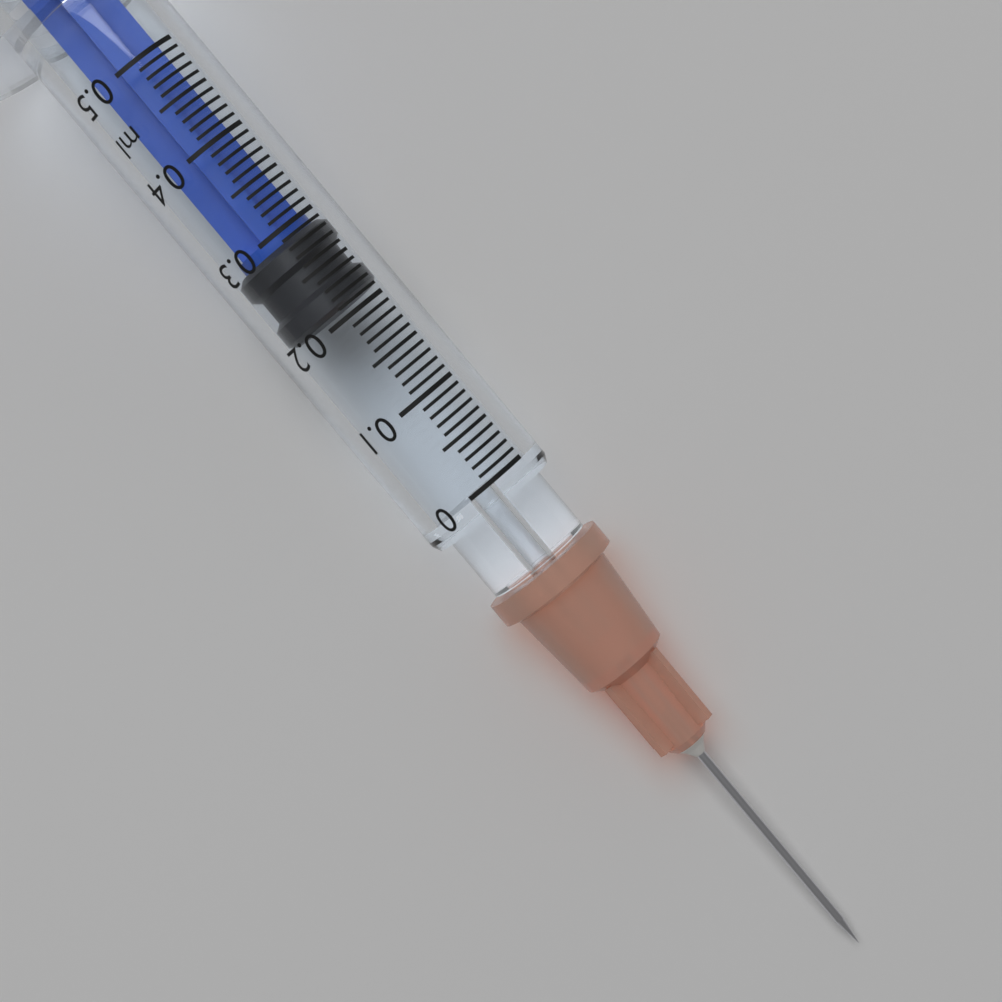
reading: 0.21 ml
